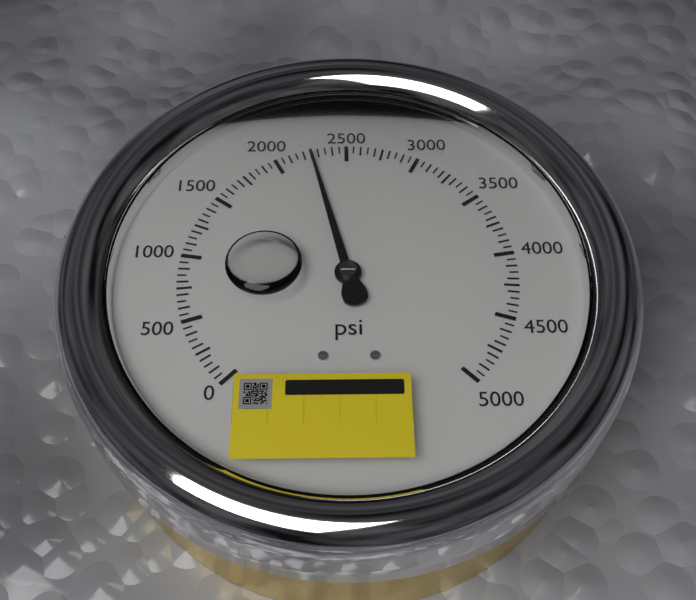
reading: 2250 psi
